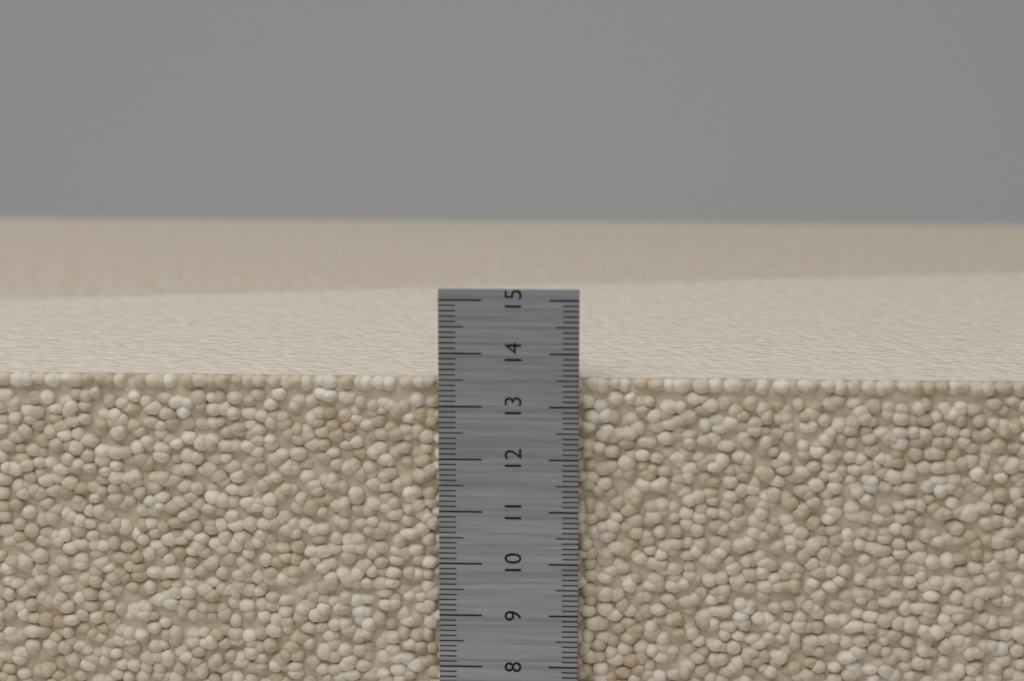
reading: 13.5 cm
